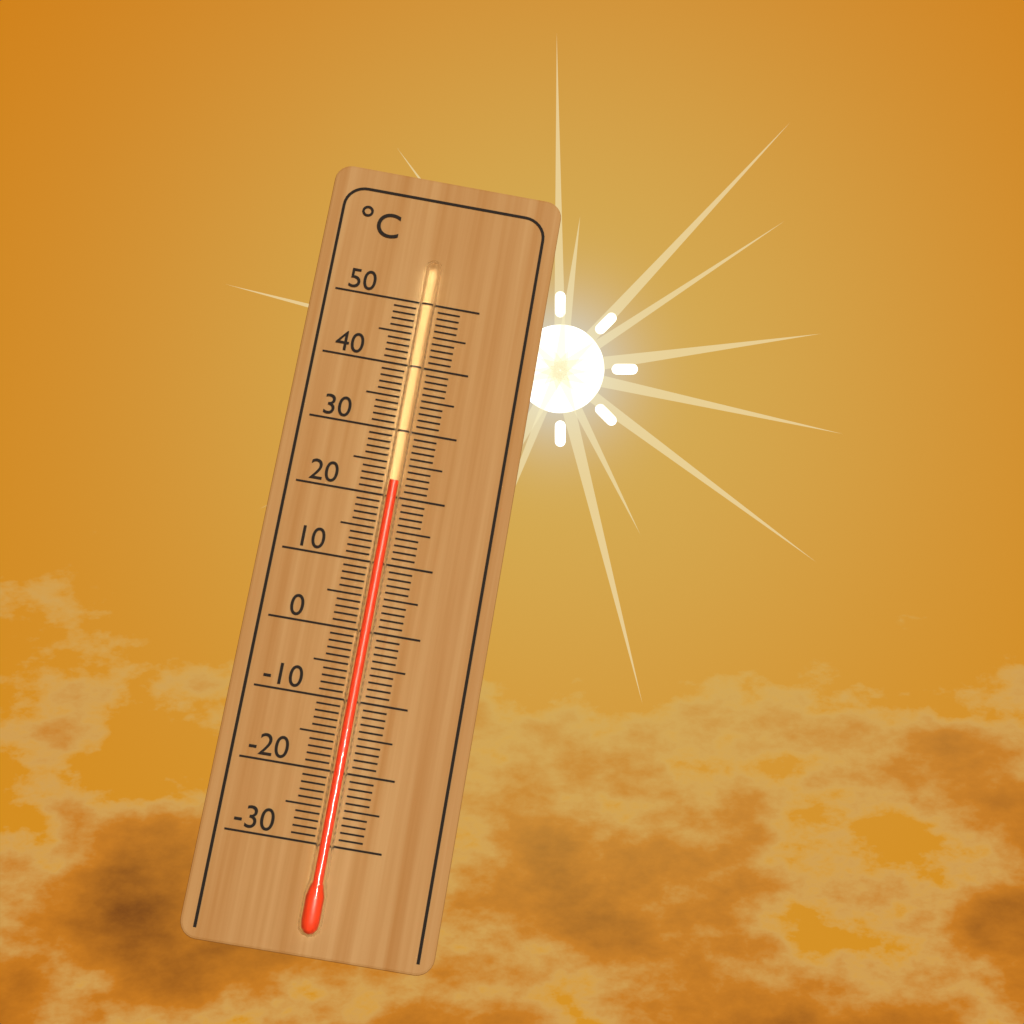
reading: 22 °C
